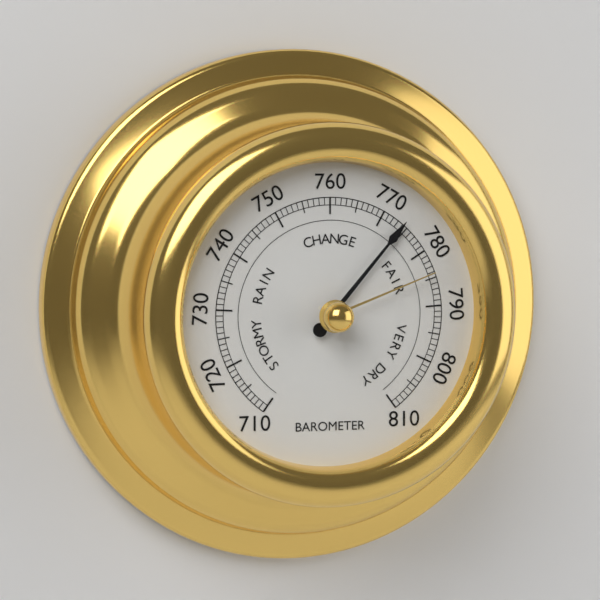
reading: 774 (no unit)
